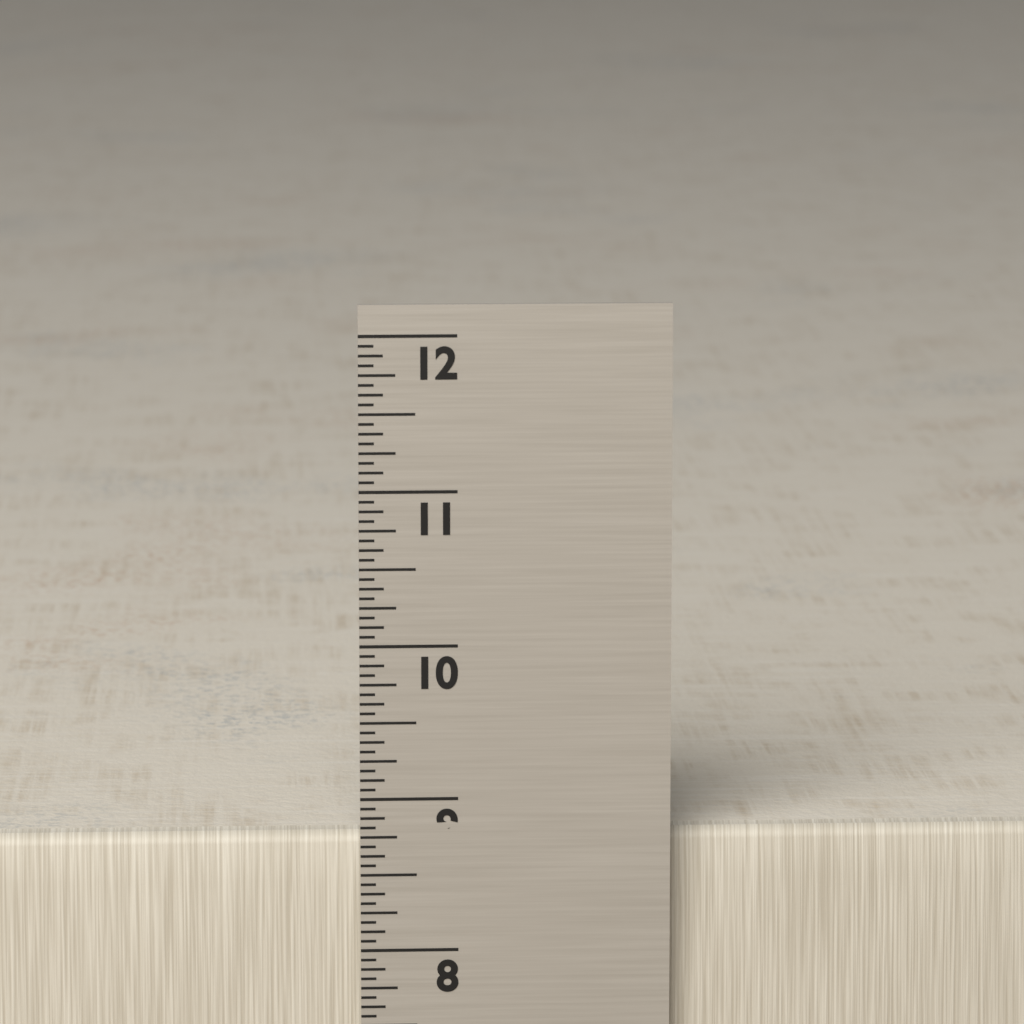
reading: 8.7500 in
